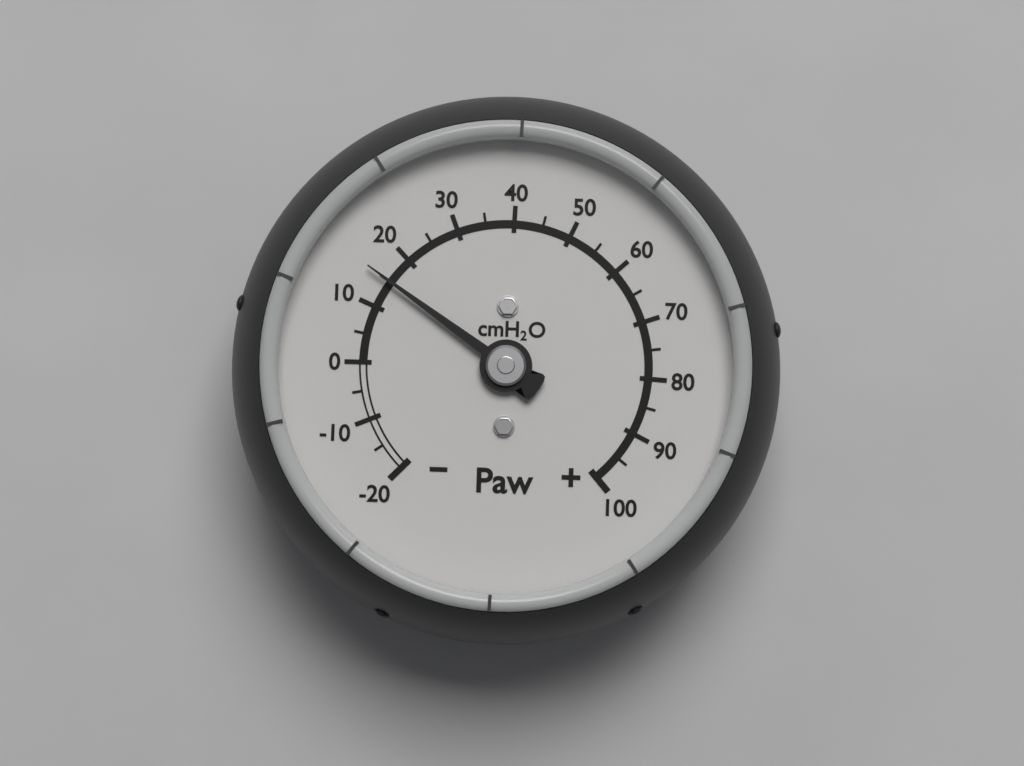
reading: 15 cmH2O
